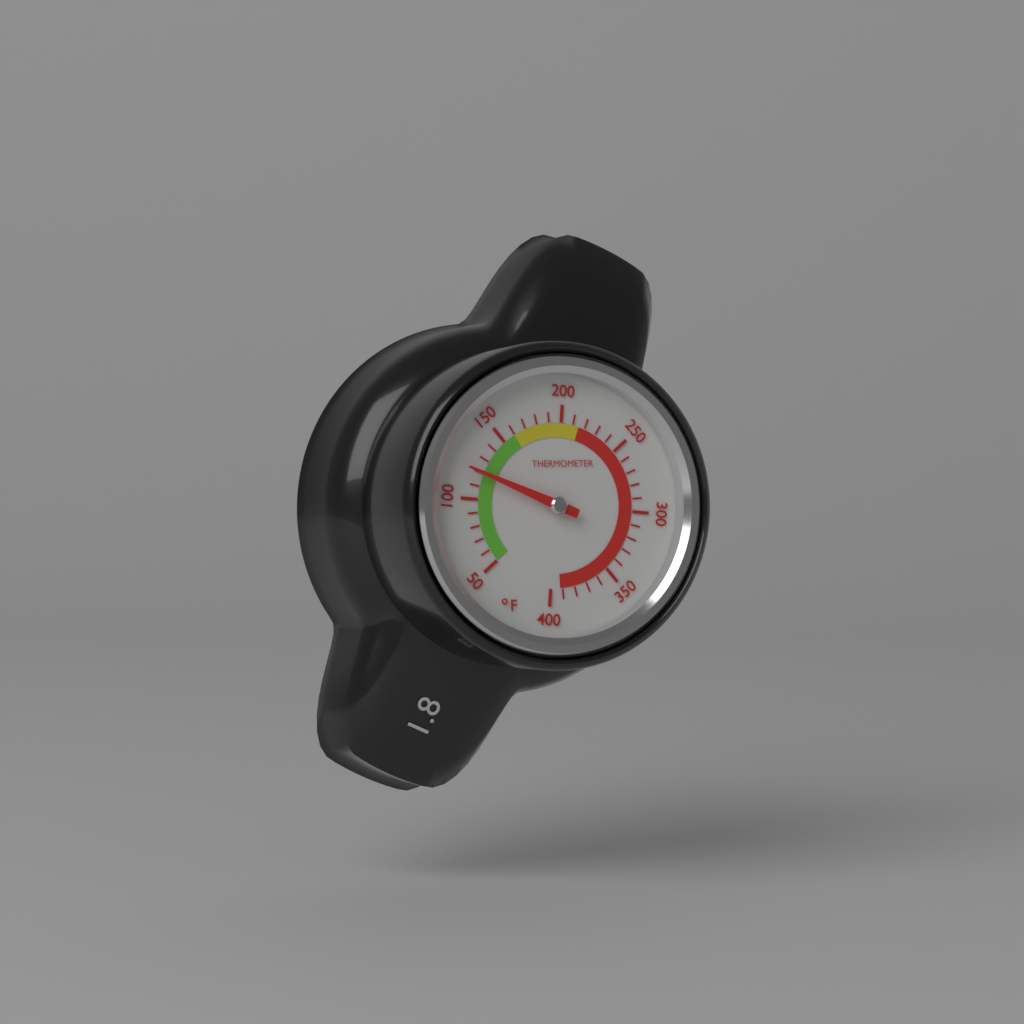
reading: 120 °F
